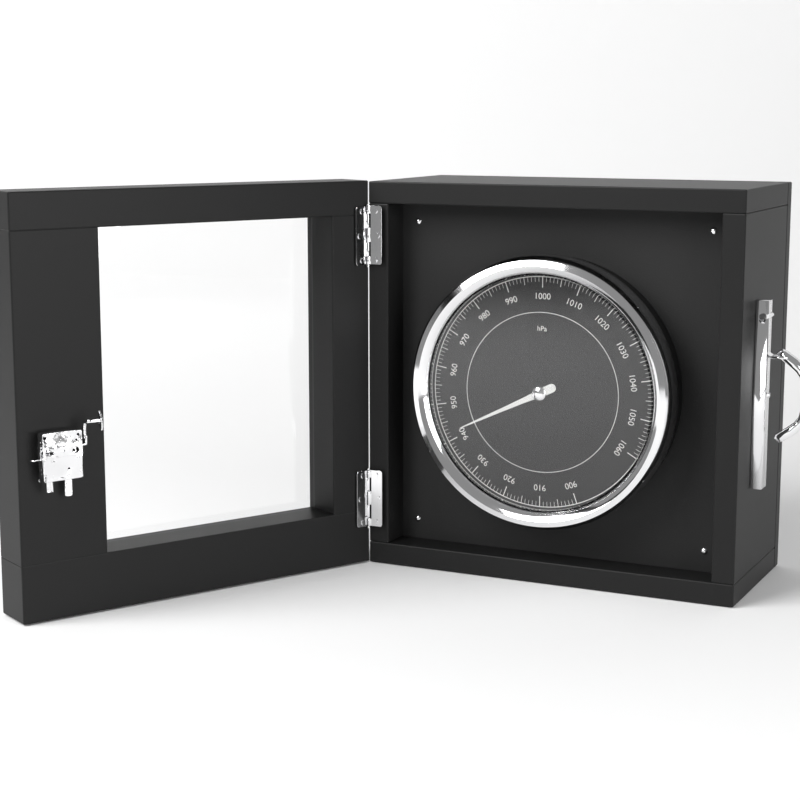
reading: 942 hPa
